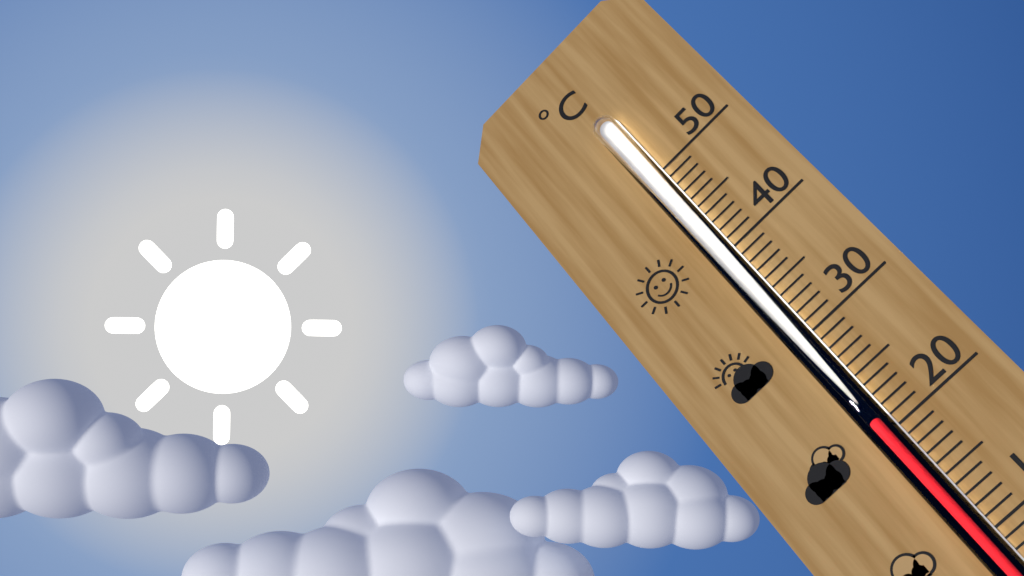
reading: 21 °C
